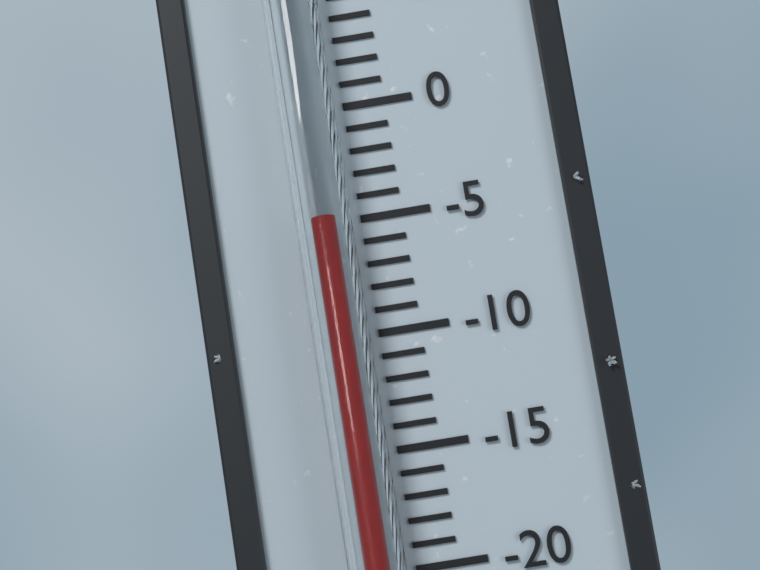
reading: -5 °C
